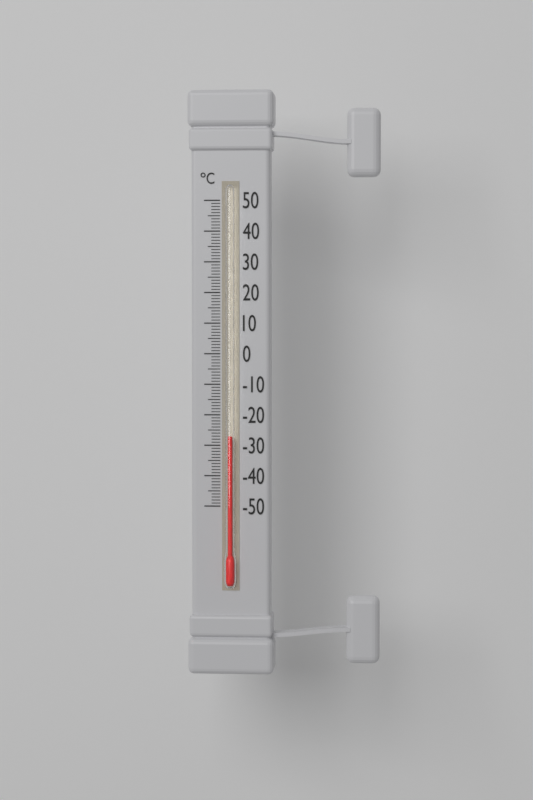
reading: -27 °C
